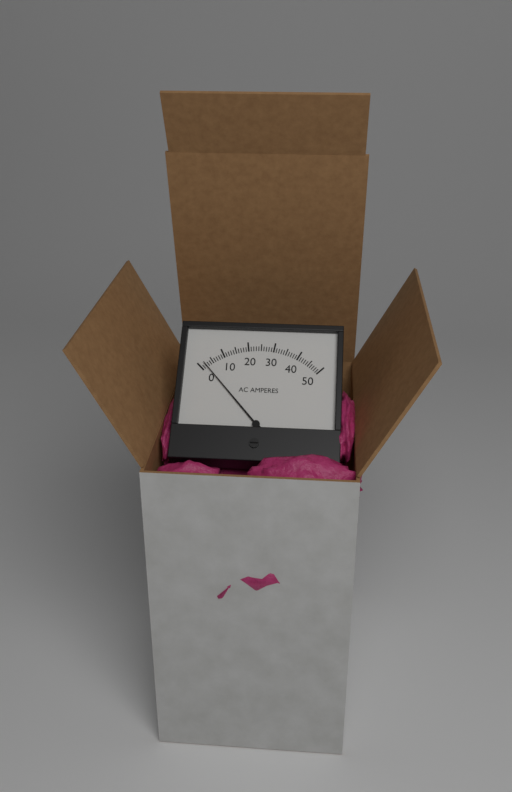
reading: 2 A
